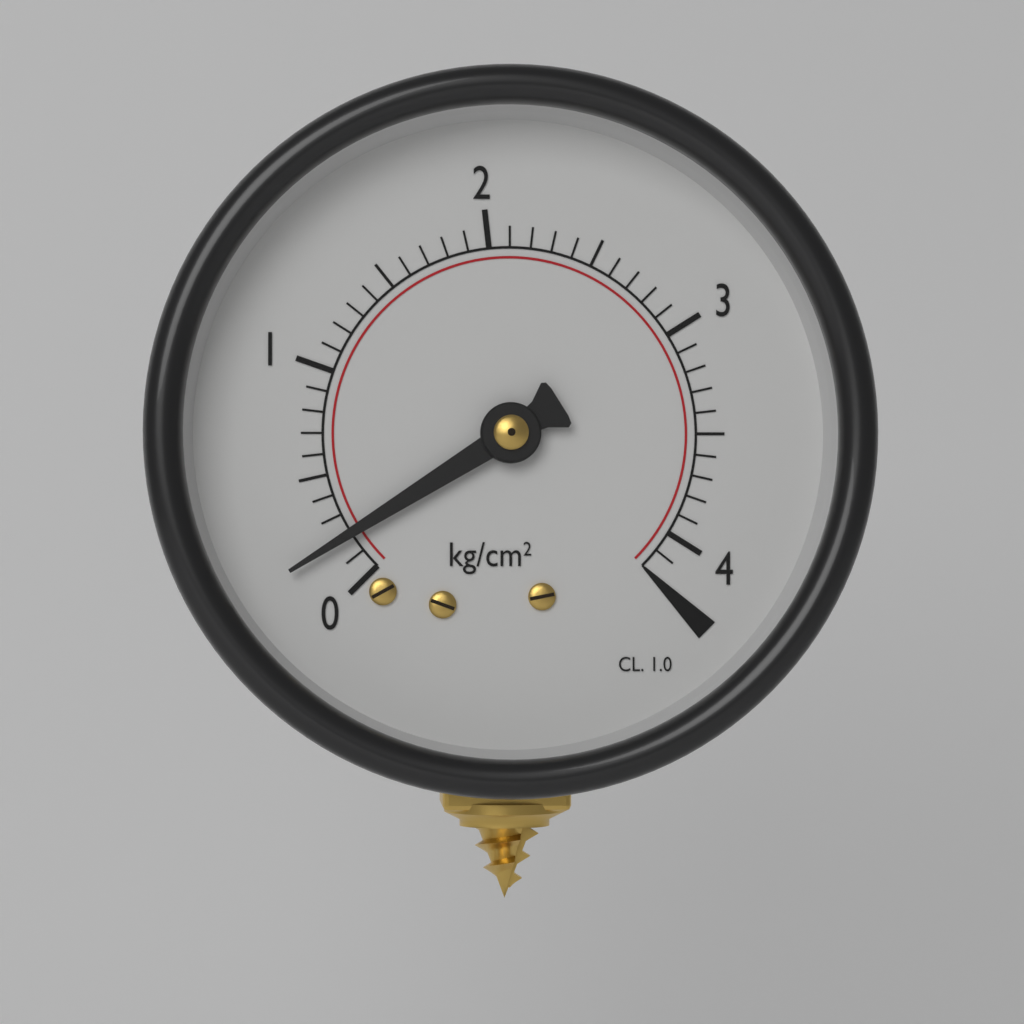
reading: 0.2 kg/cm²
